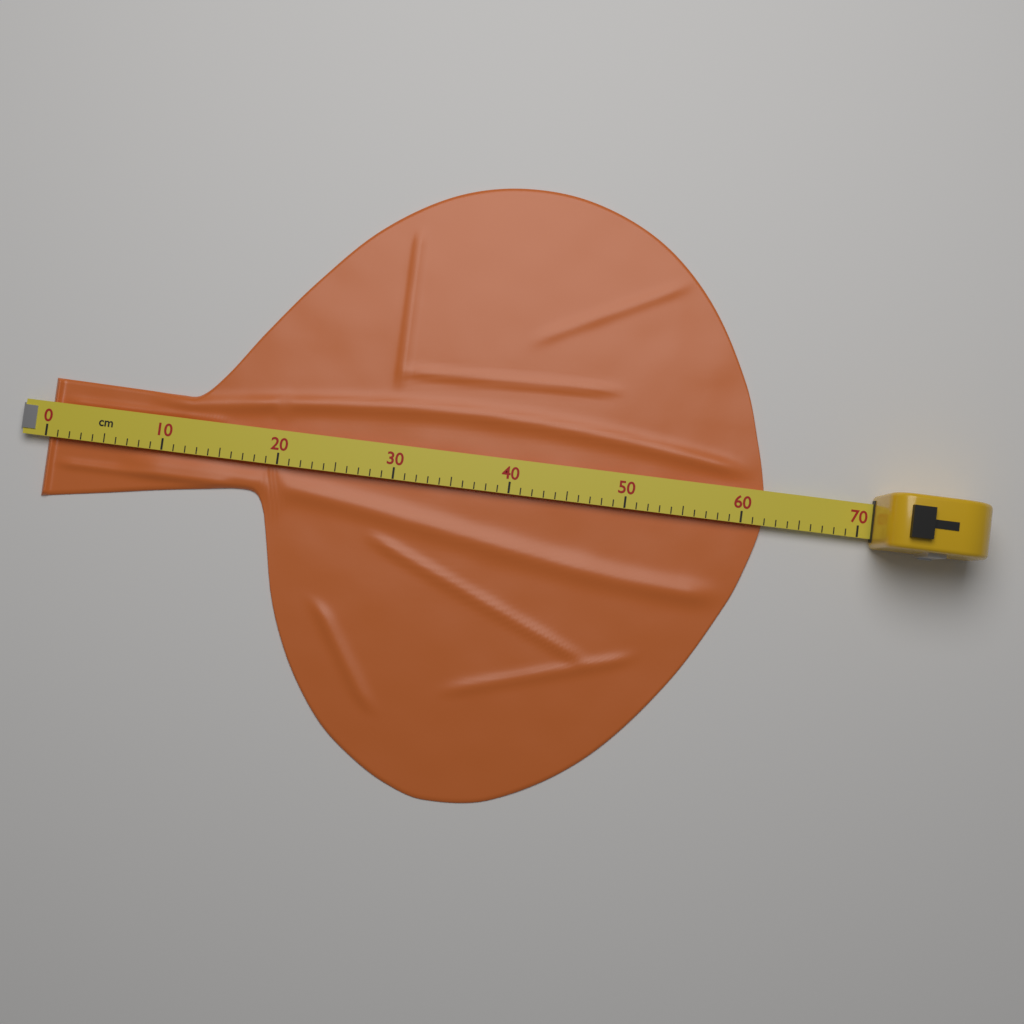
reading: 62 cm
